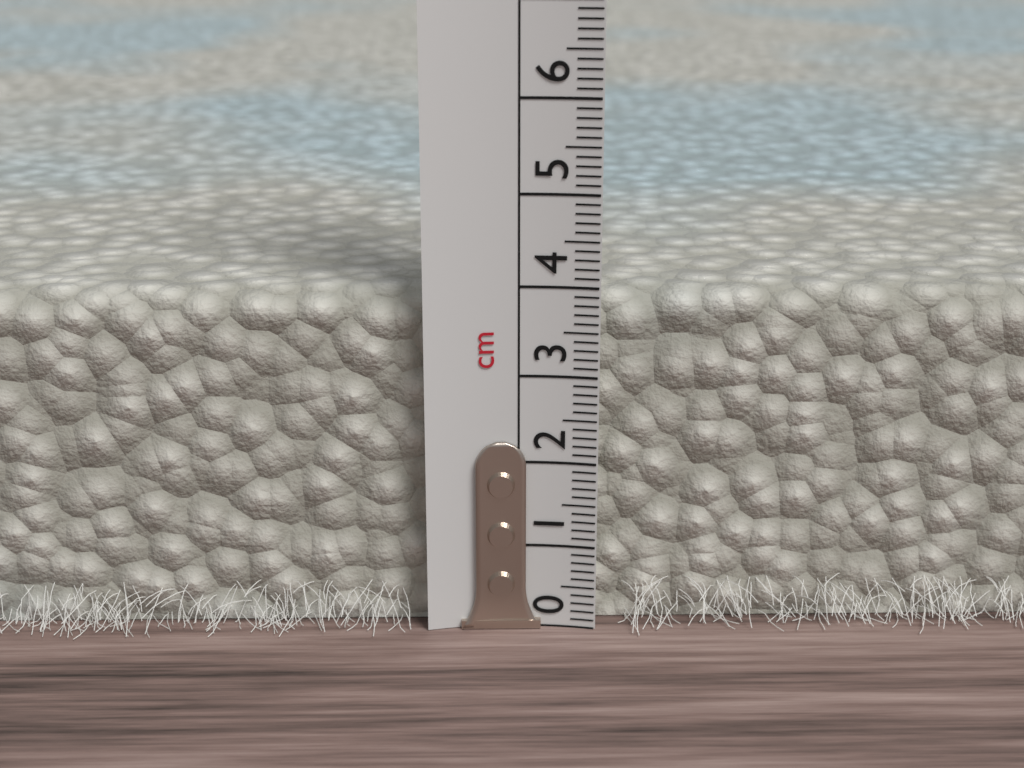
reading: 3.9 cm
